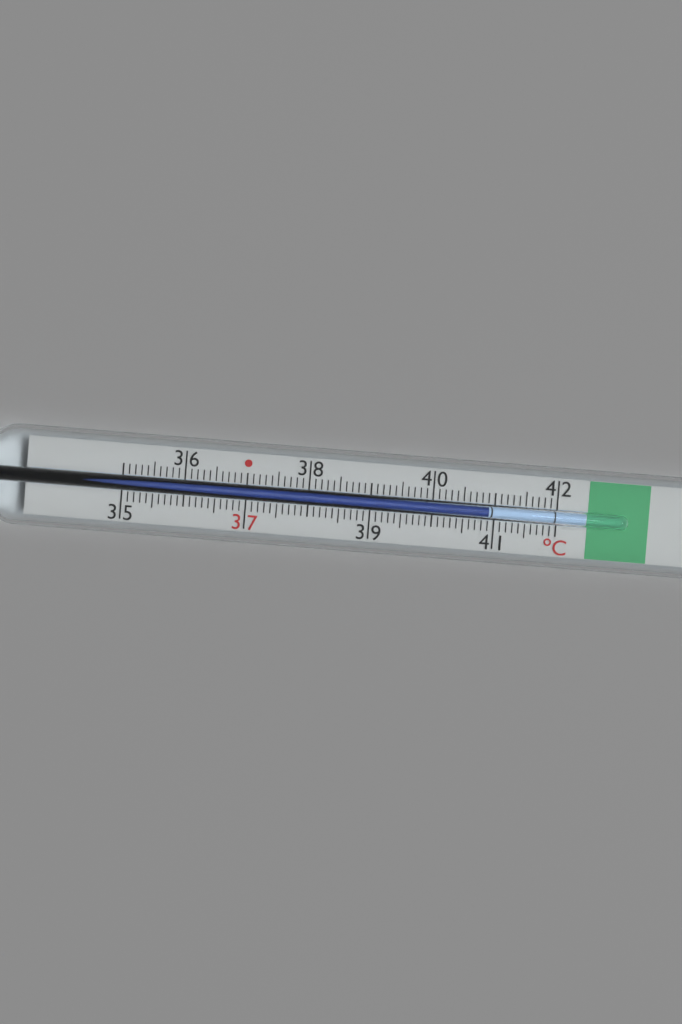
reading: 40.9 °C
